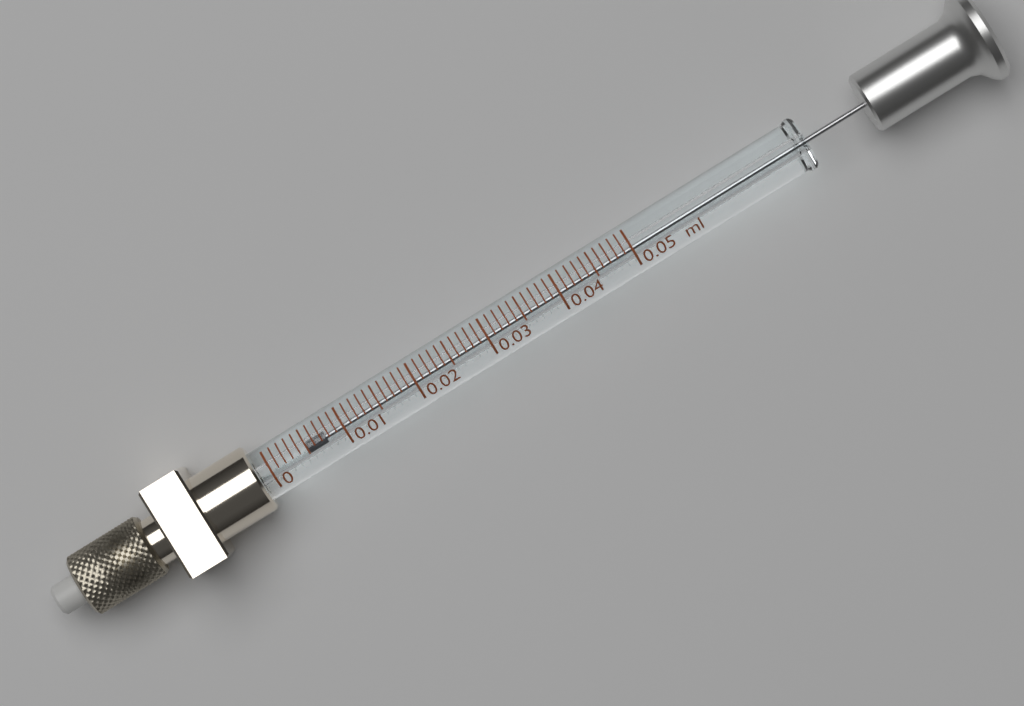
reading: 0.005 ml
